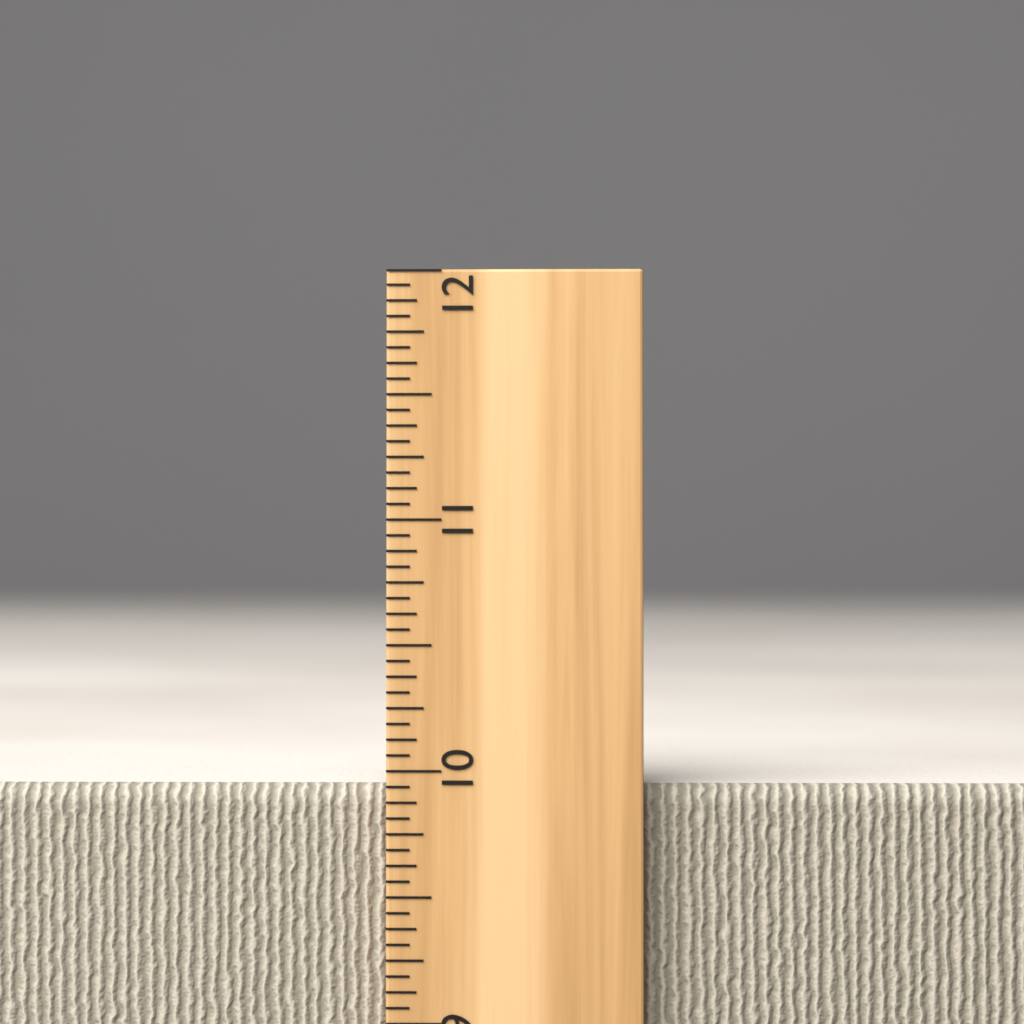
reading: 9.9375 inch
